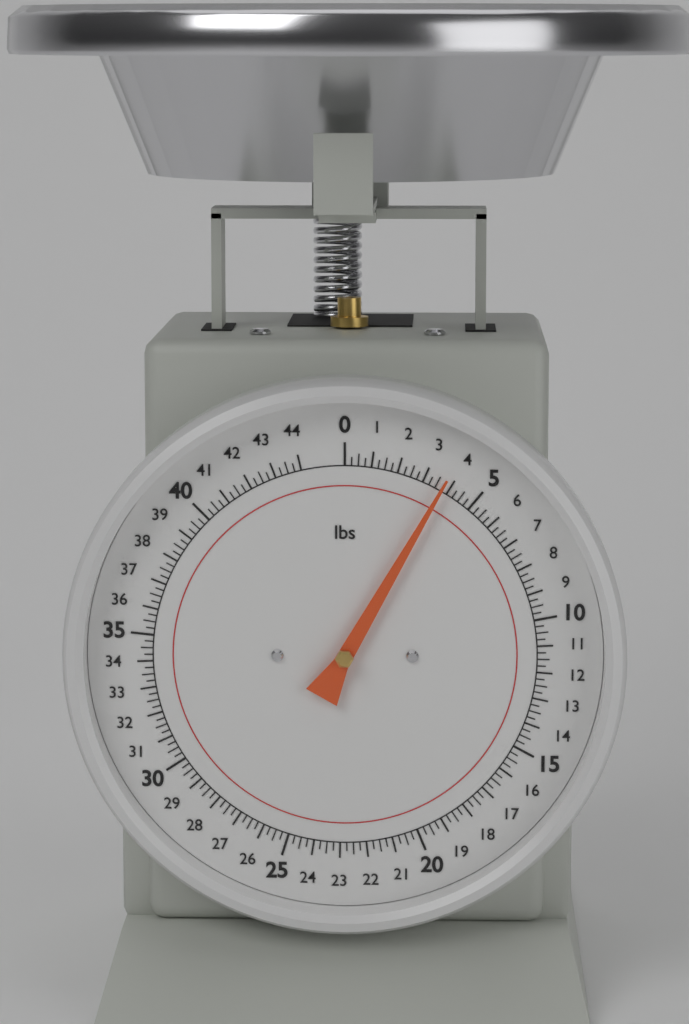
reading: 3.75 lbs
